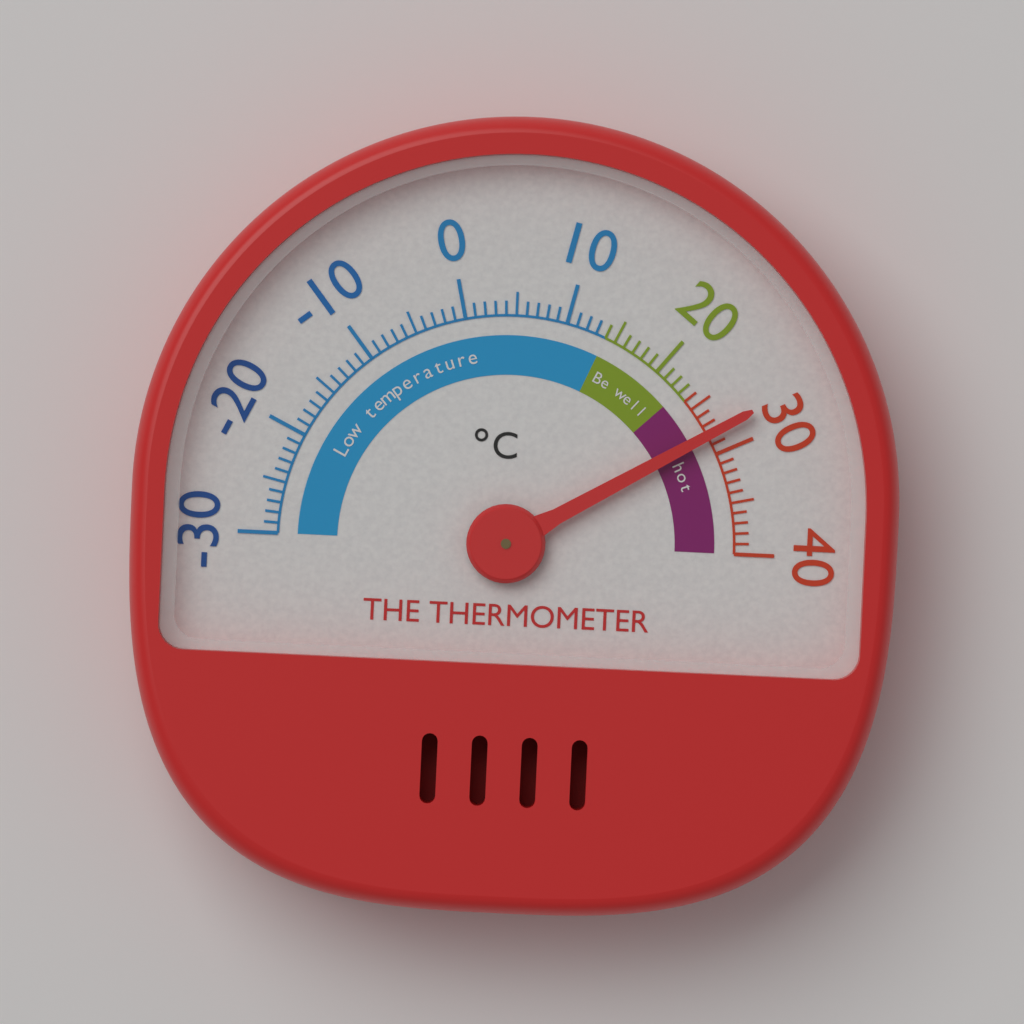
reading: 28 °C
